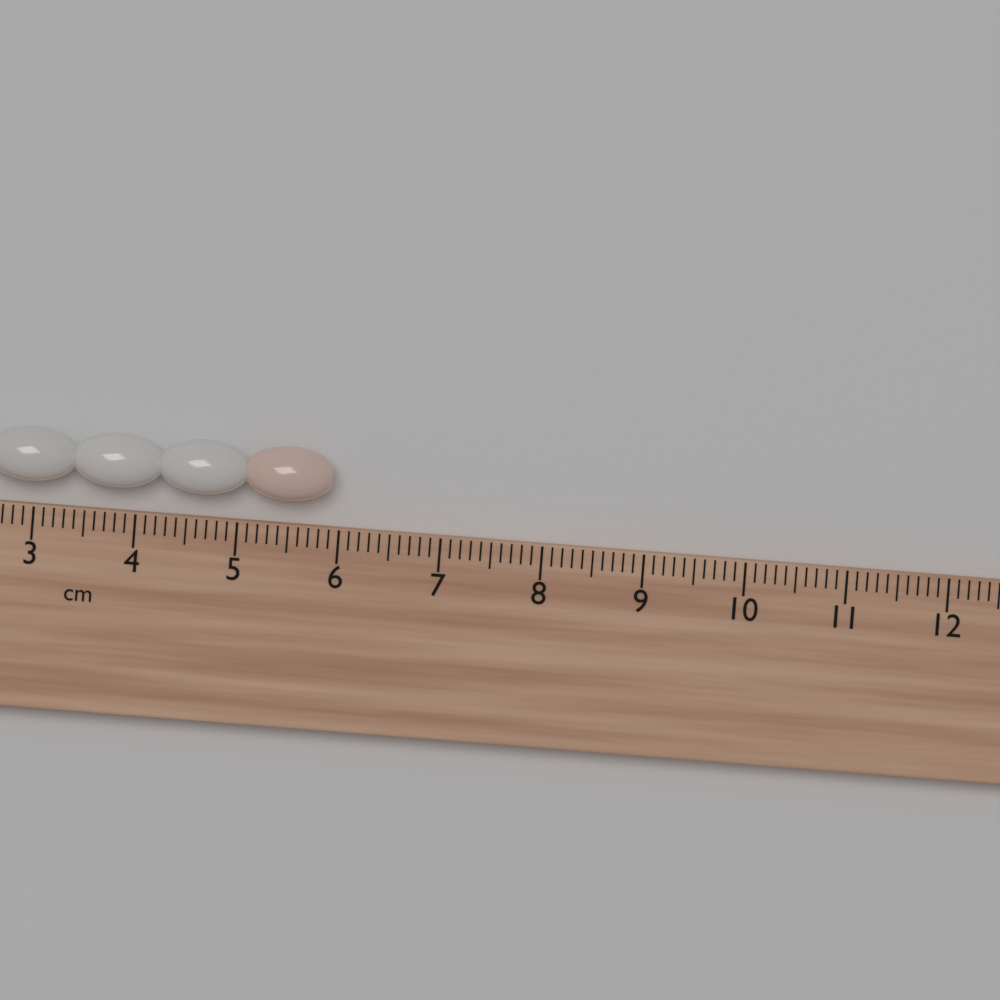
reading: 5.9 cm
